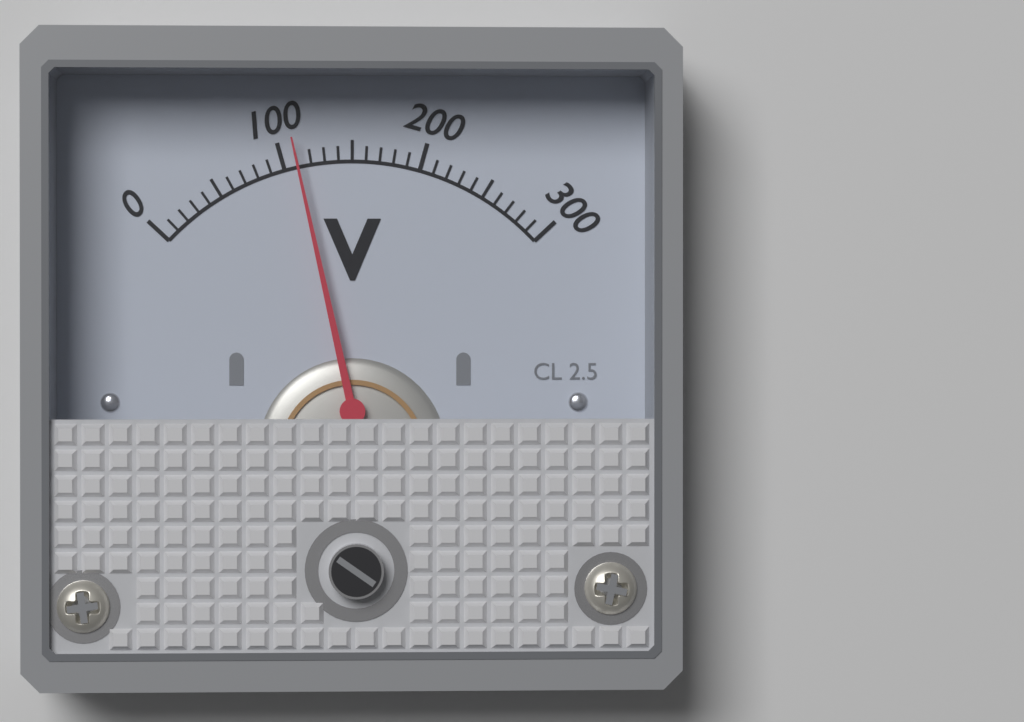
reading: 110 V
